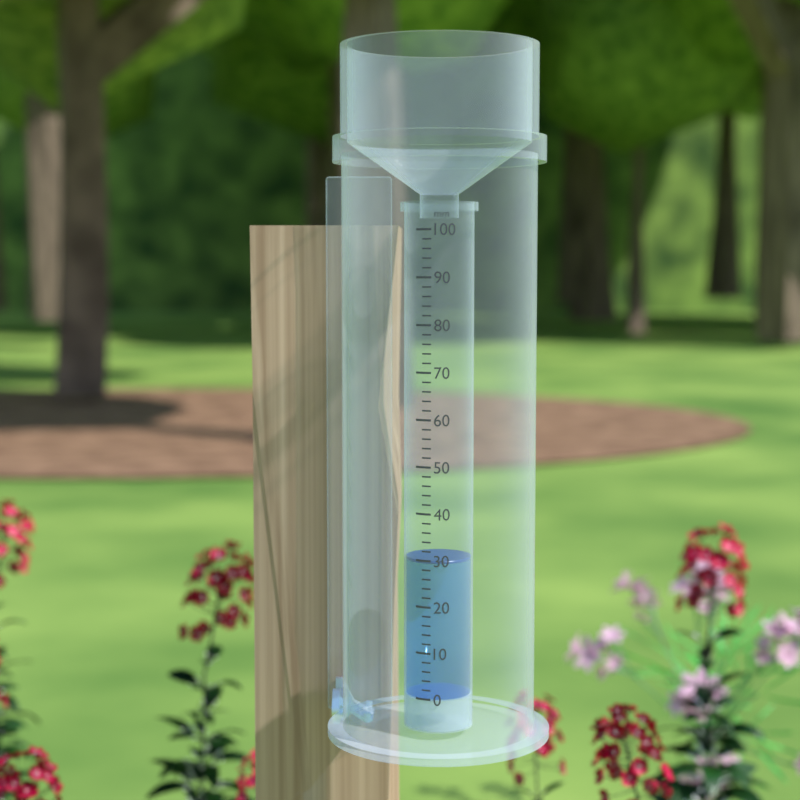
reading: 30 mm
